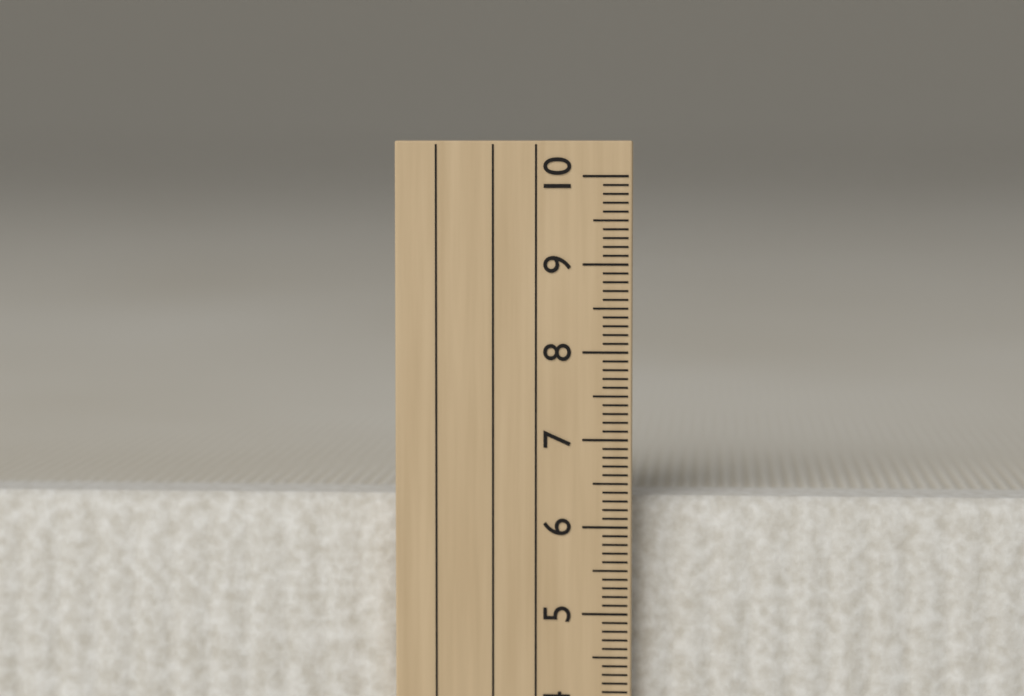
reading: 6.3 cm
